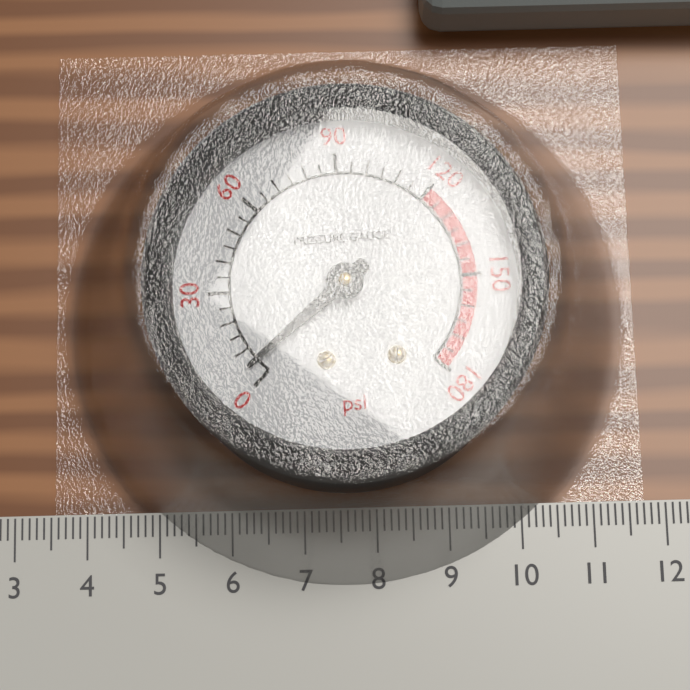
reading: 5 psi
